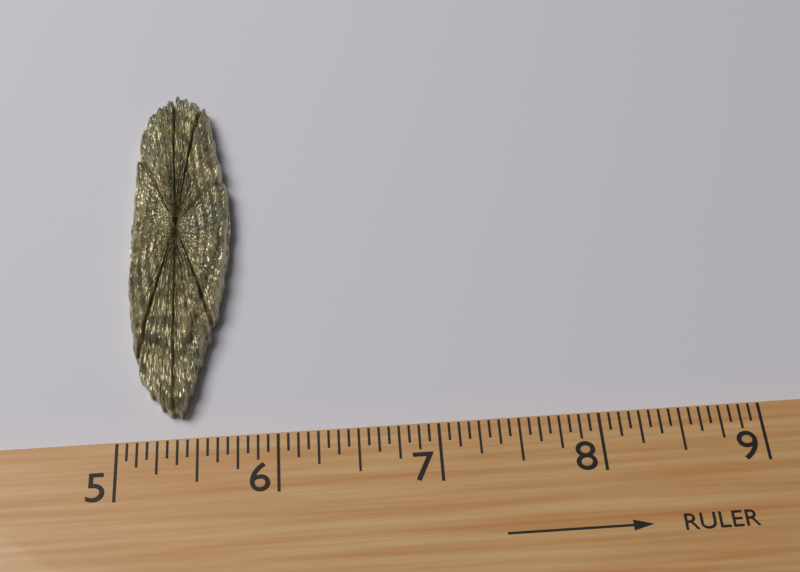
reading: 5.6875 (no unit)
